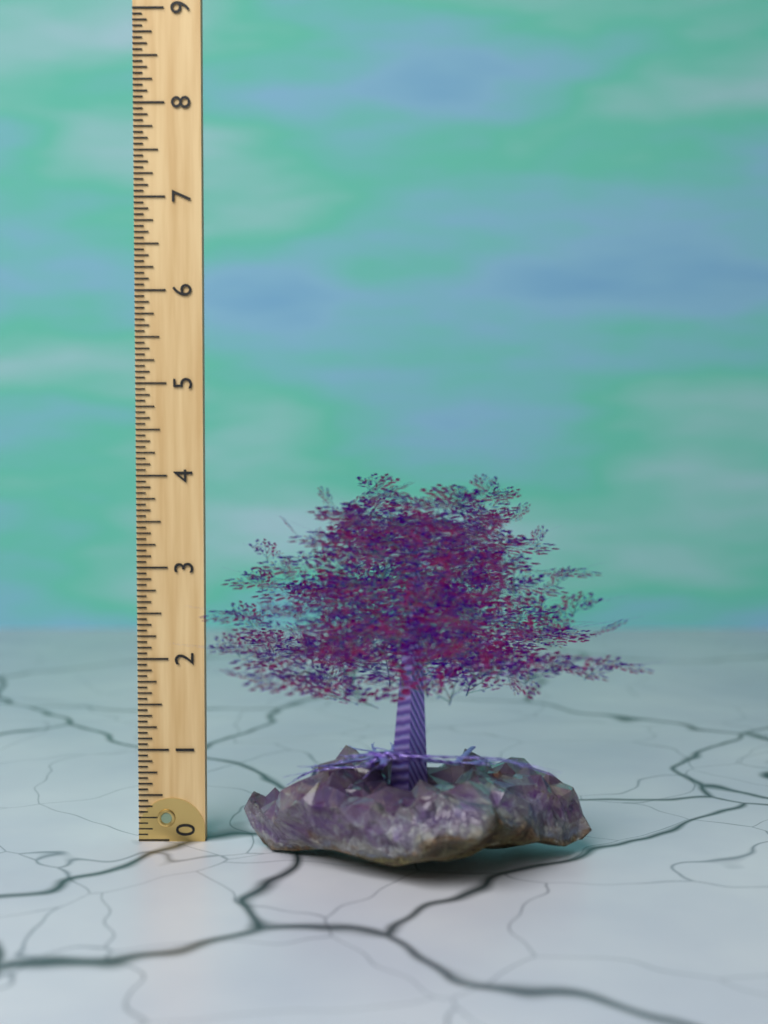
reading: 4.0625 (no unit)
